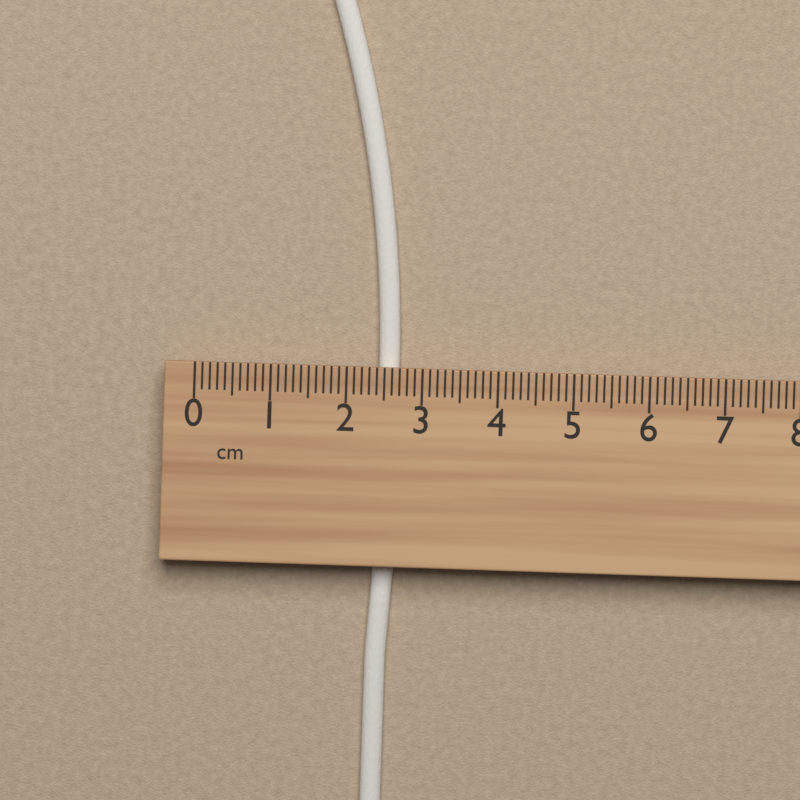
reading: 2.7 cm
